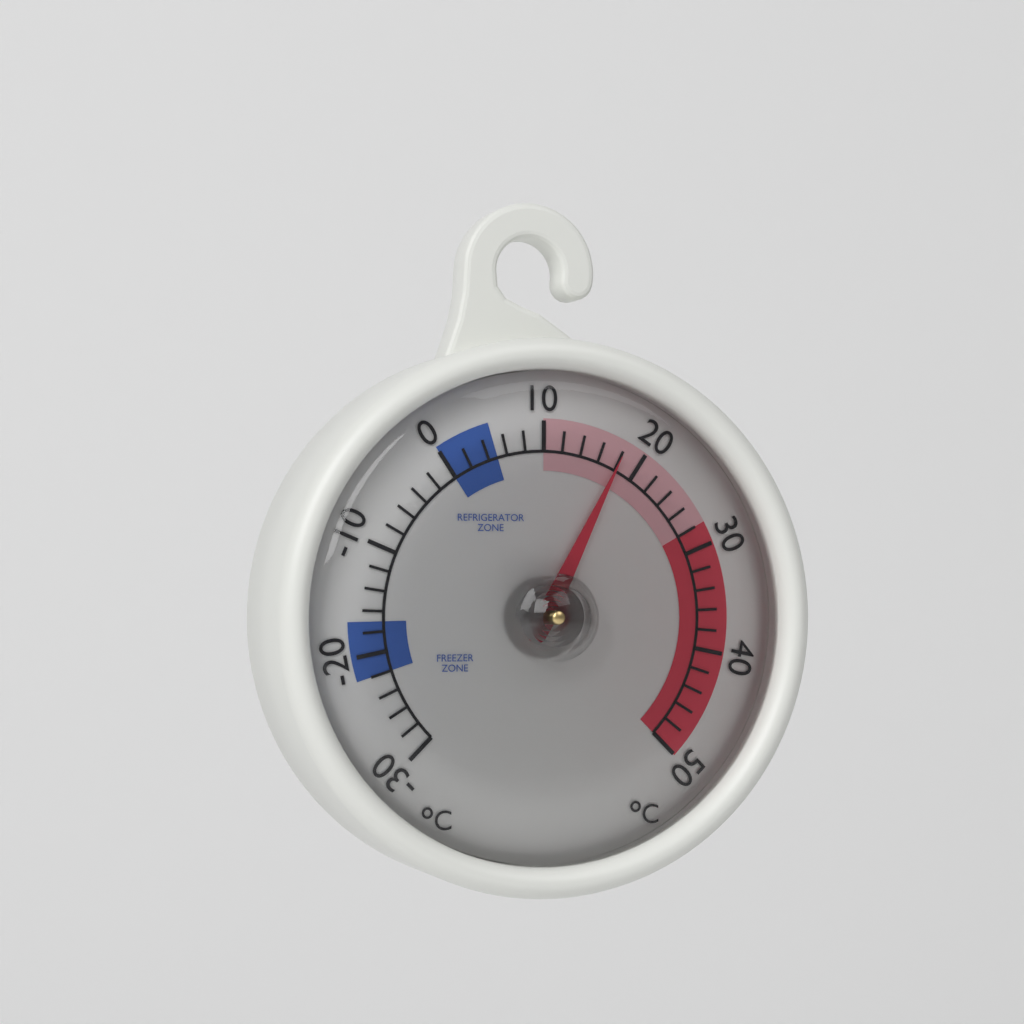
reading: 18 °C
